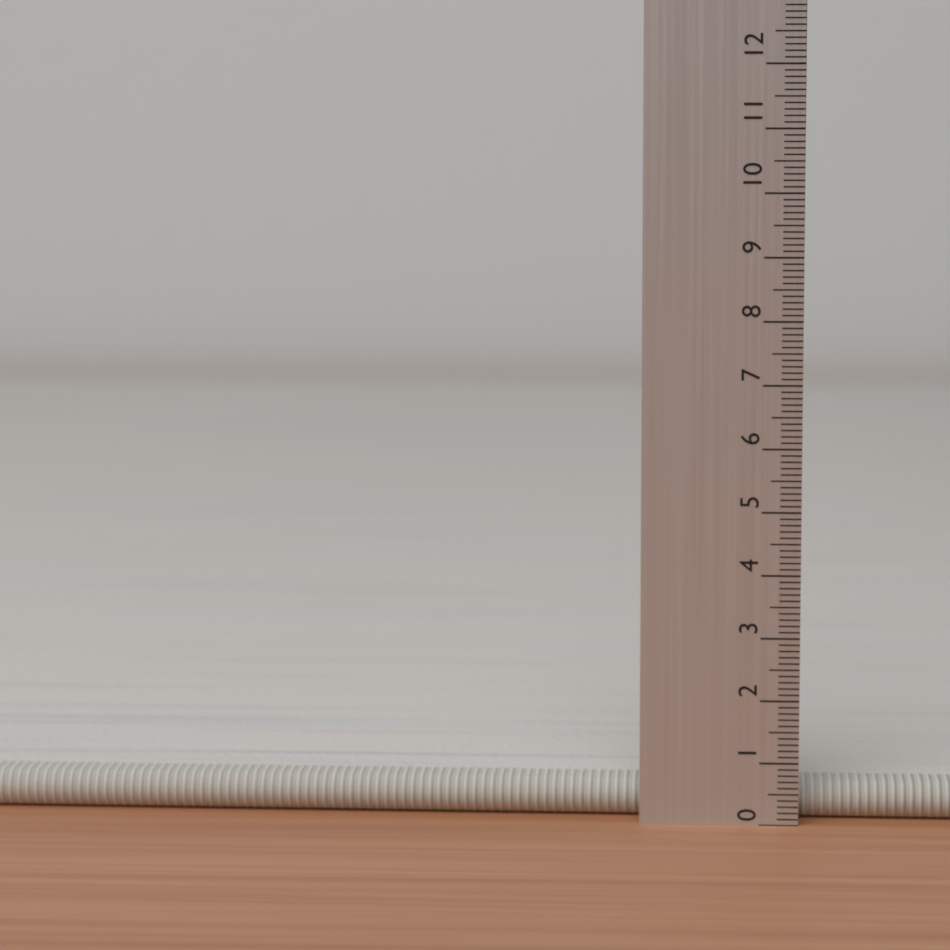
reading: 0.6 (no unit)
